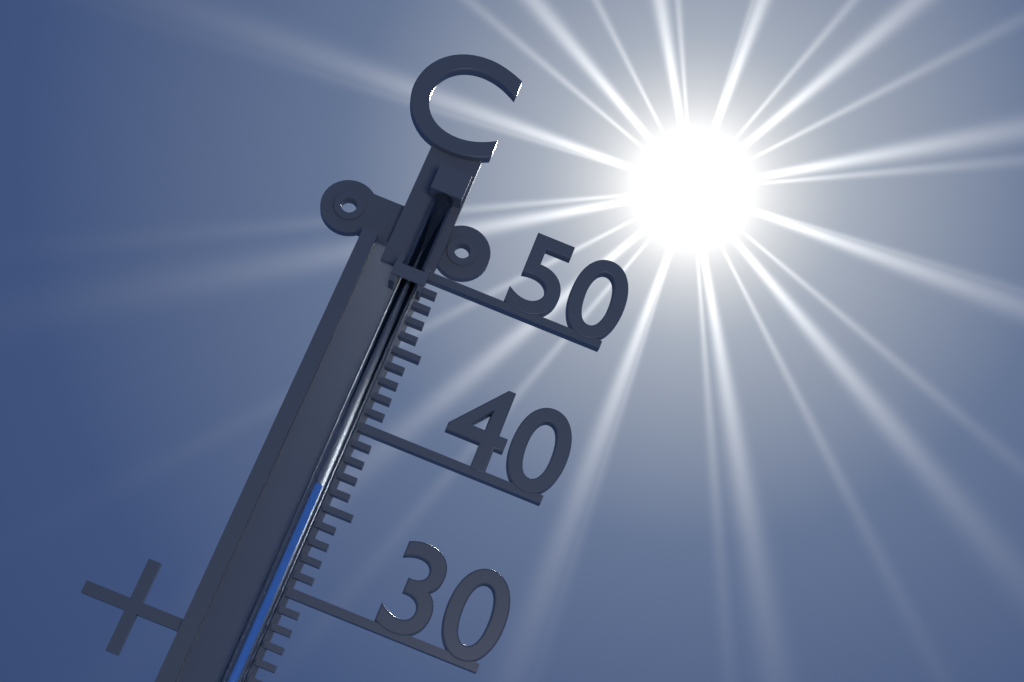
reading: 36 °C
